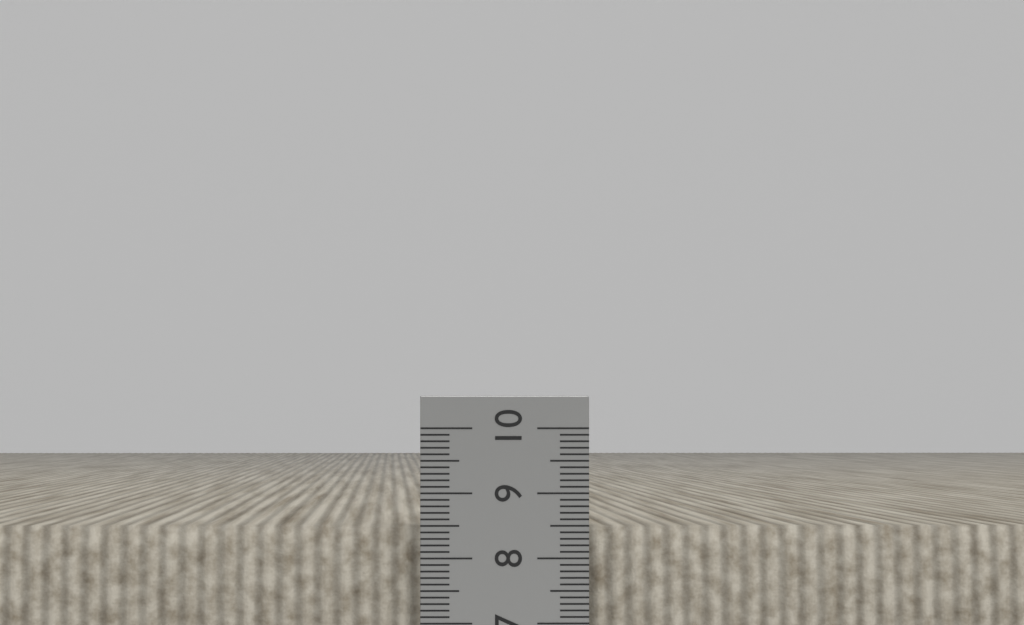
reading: 8.5 cm
